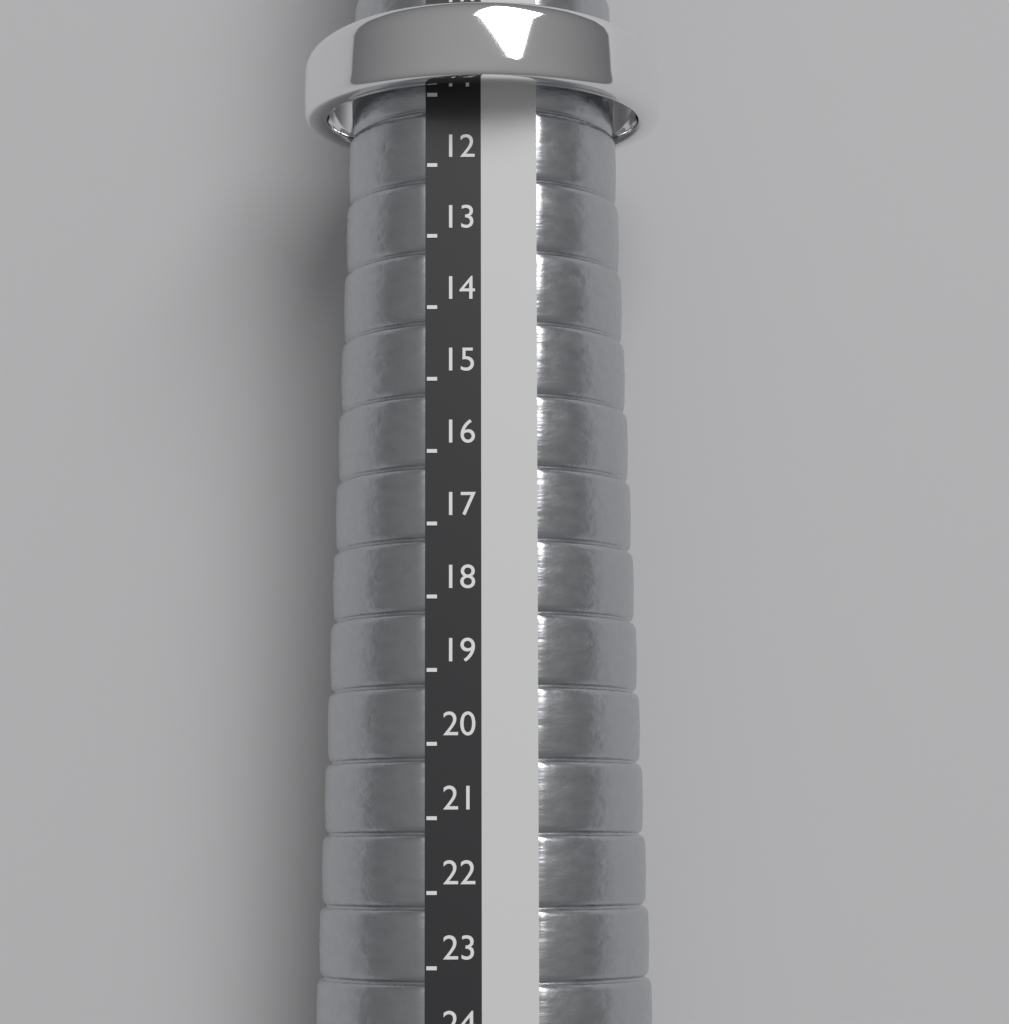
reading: 11 (no unit)
